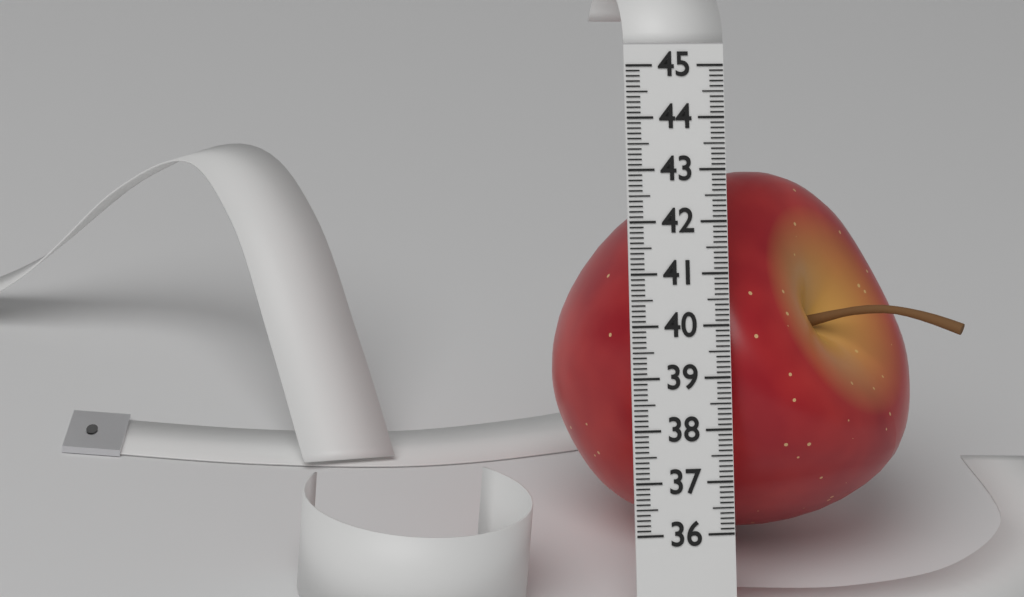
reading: 43.1 (no unit)
